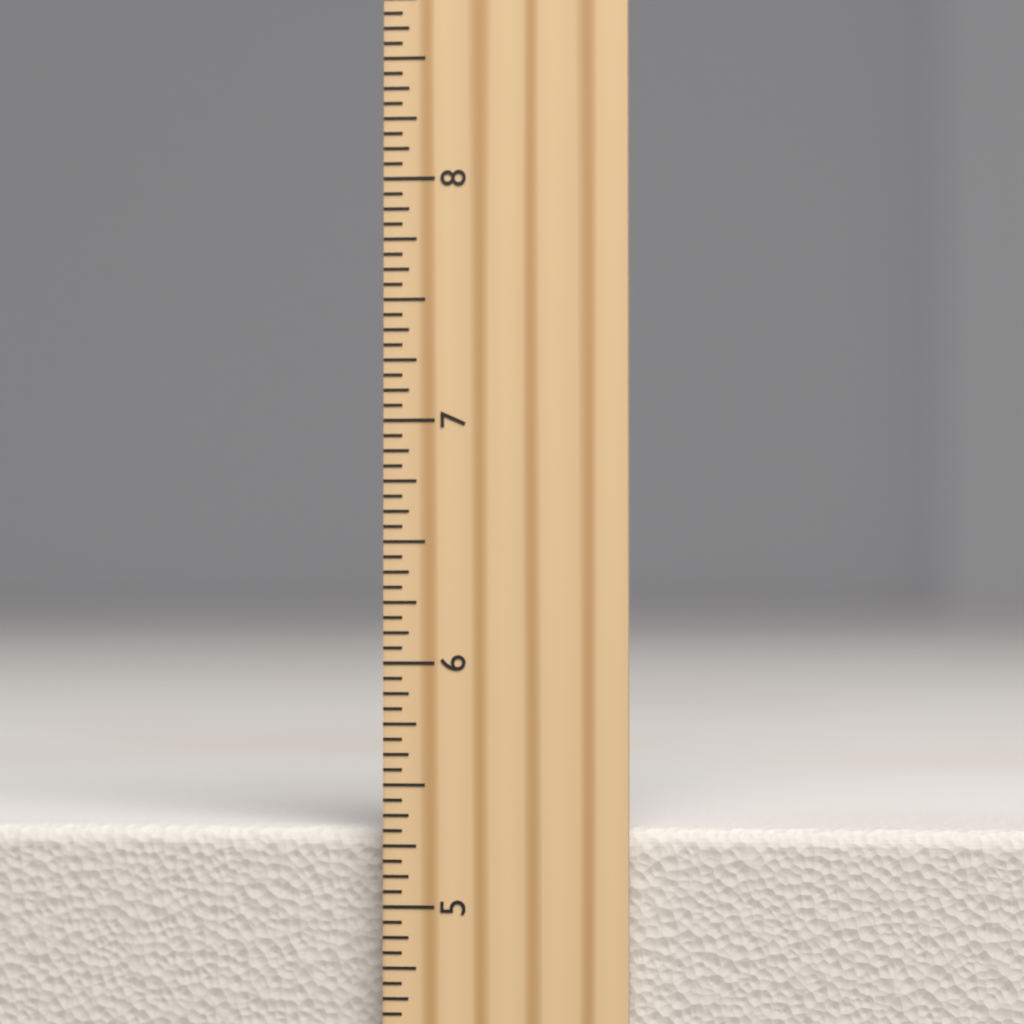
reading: 5.3125 inch
